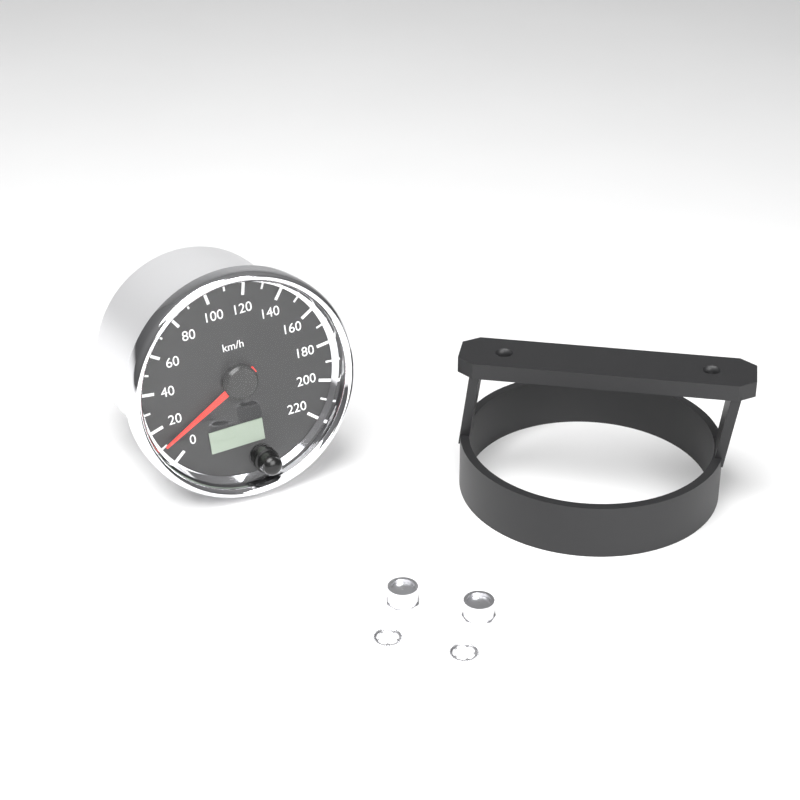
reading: 10 km/h
